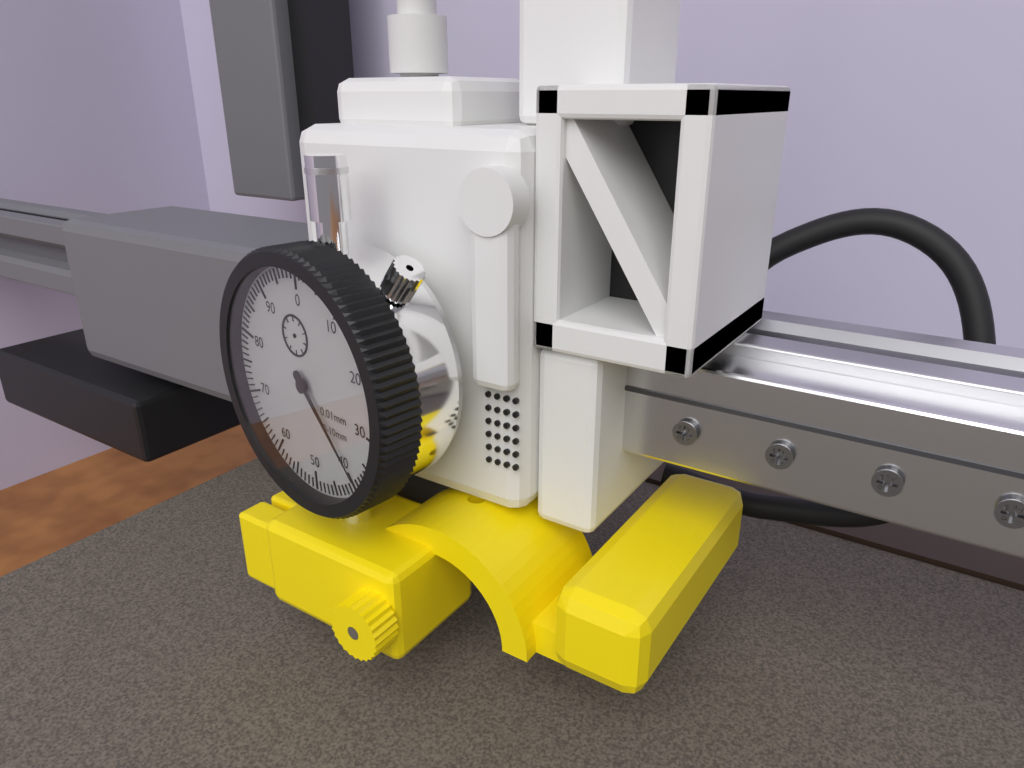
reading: 39 0.01mm
